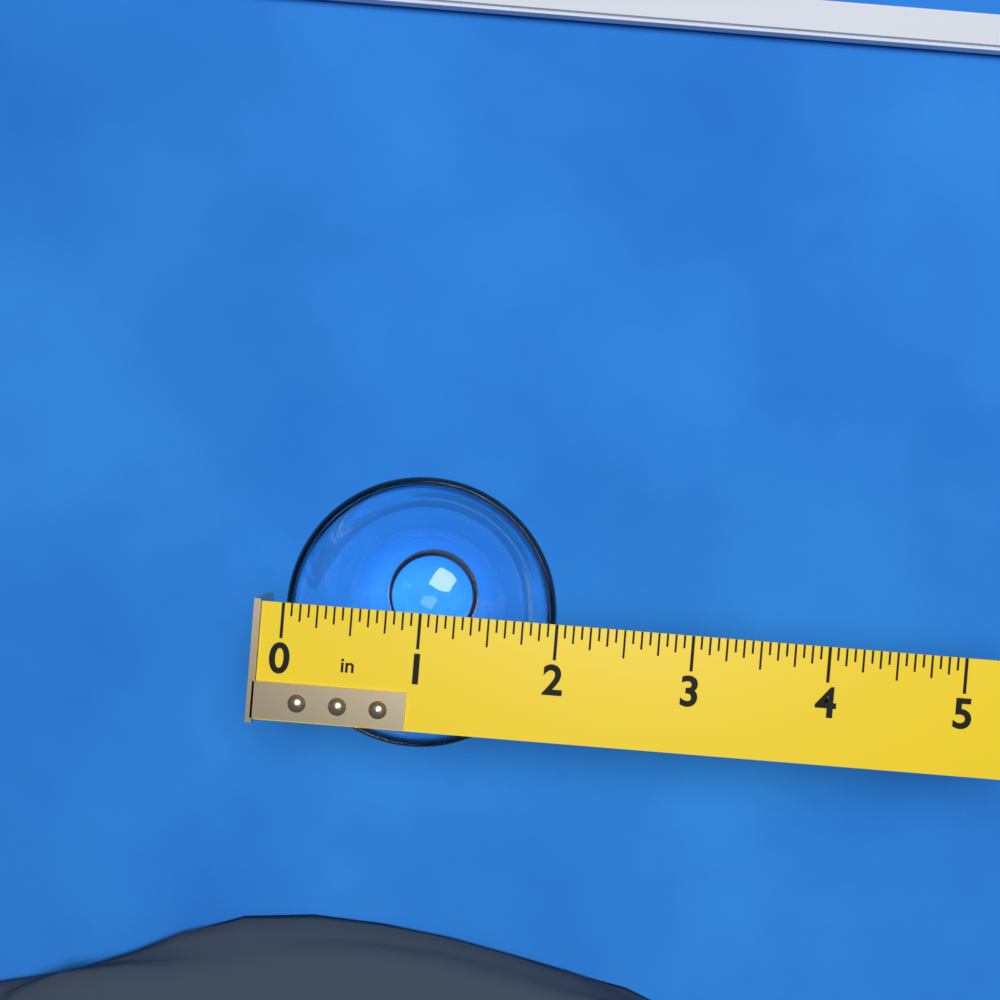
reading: 2.0000 in
